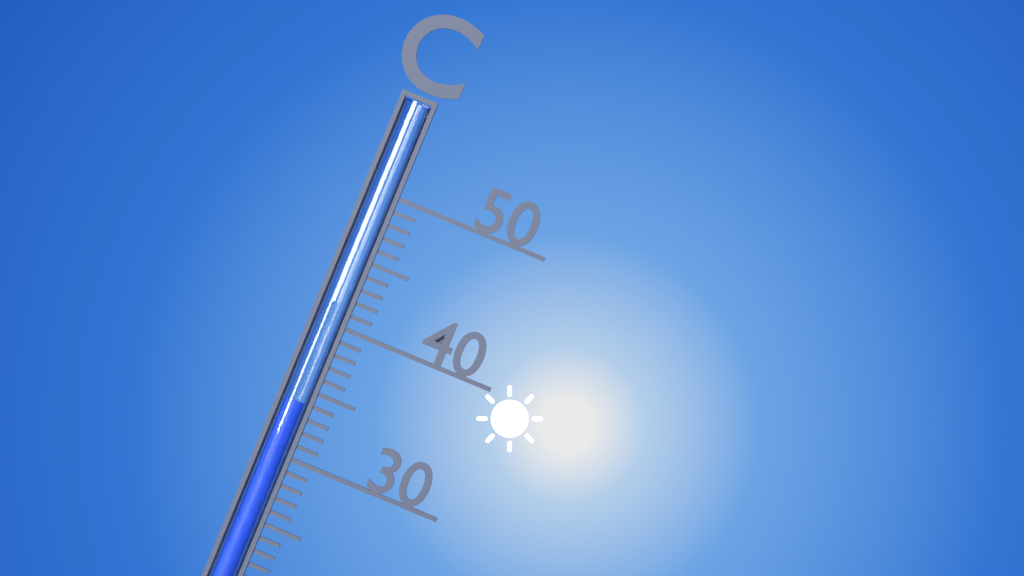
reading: 34 °C
